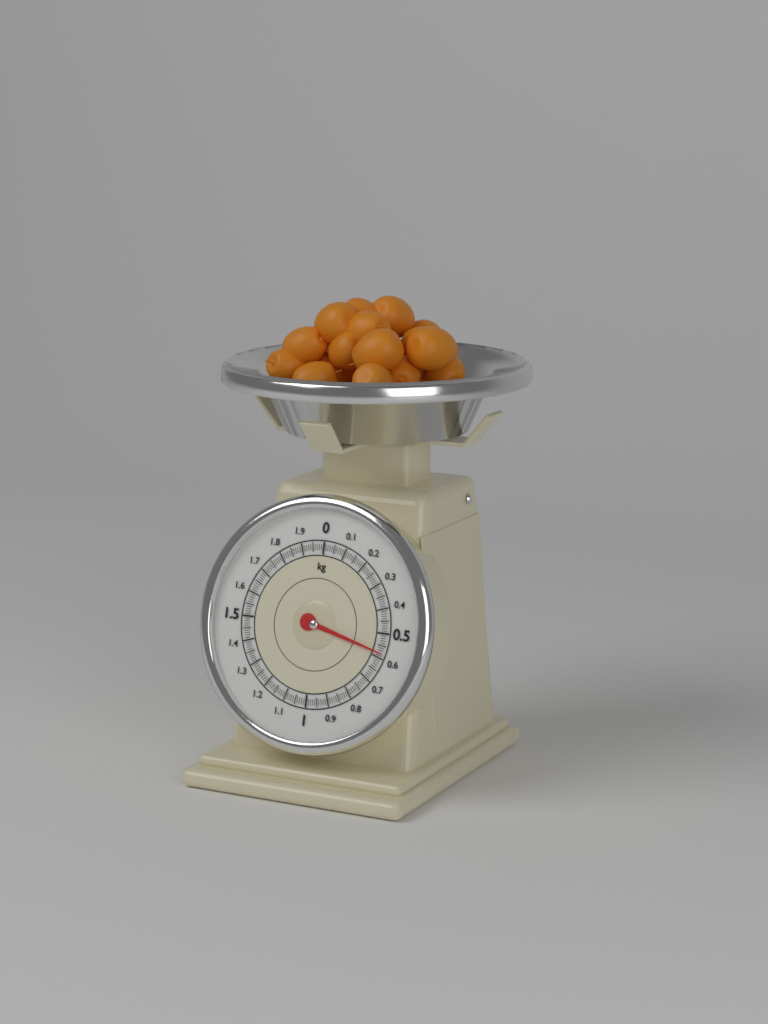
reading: 0.58 kg
